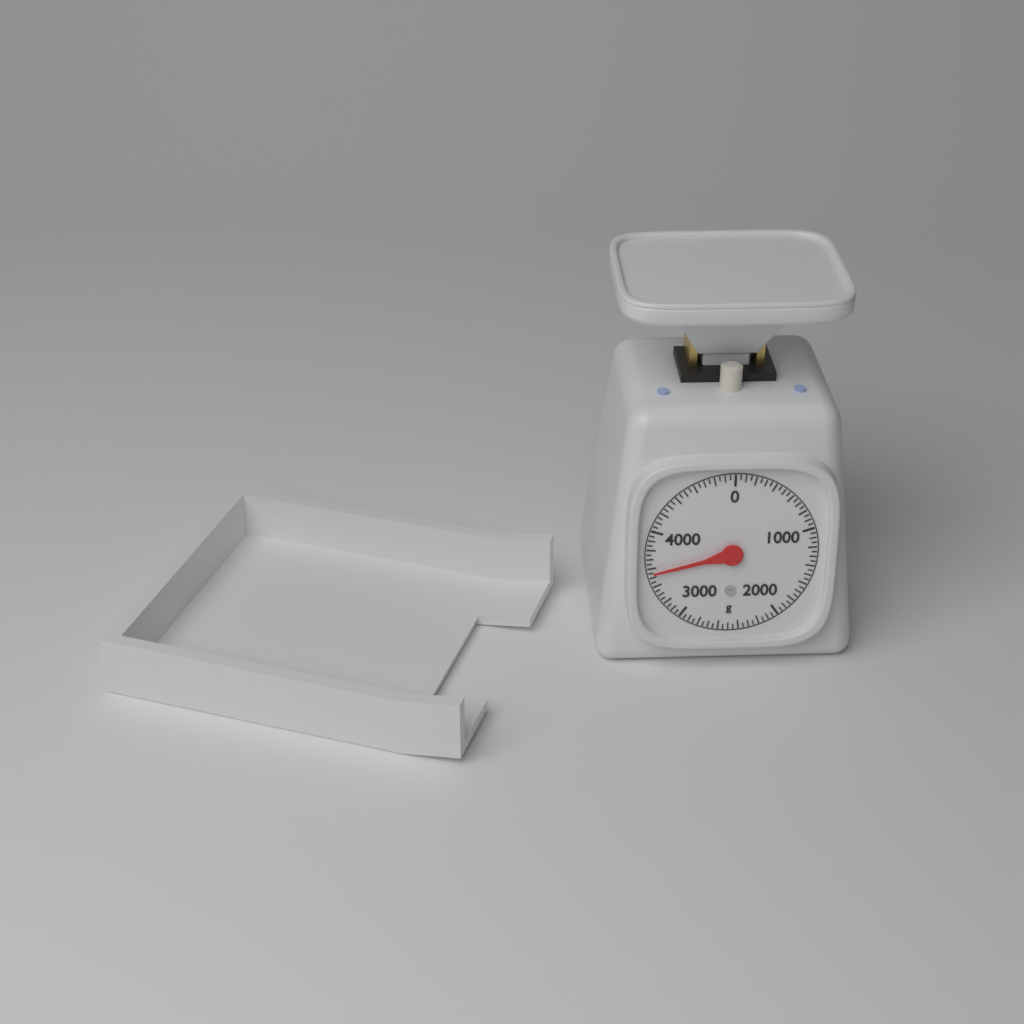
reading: 3550 g
